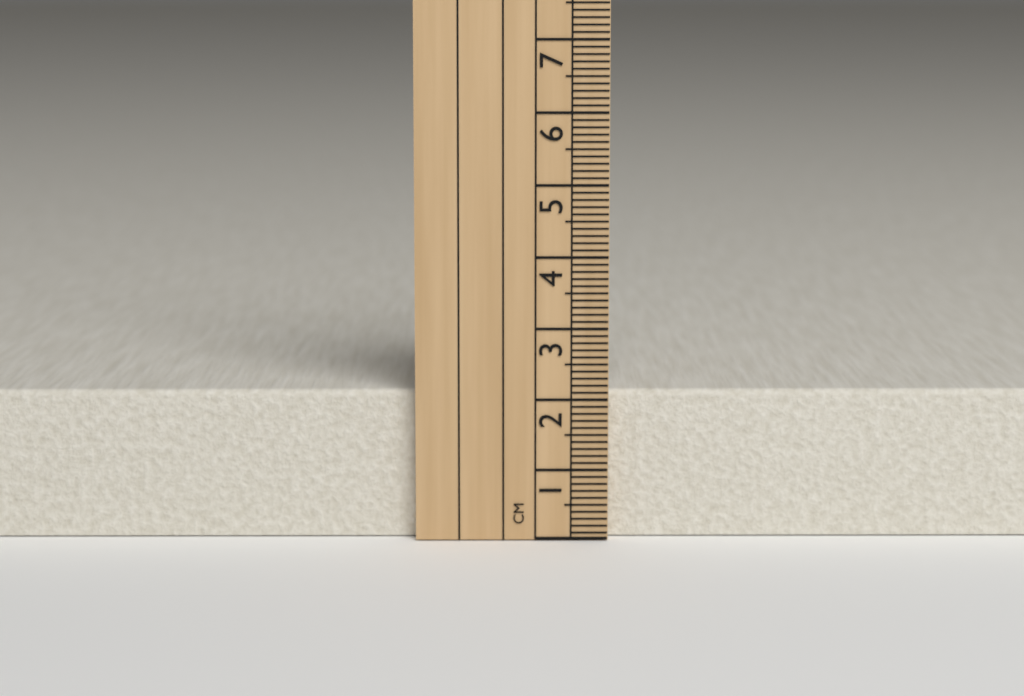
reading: 2.1 cm
